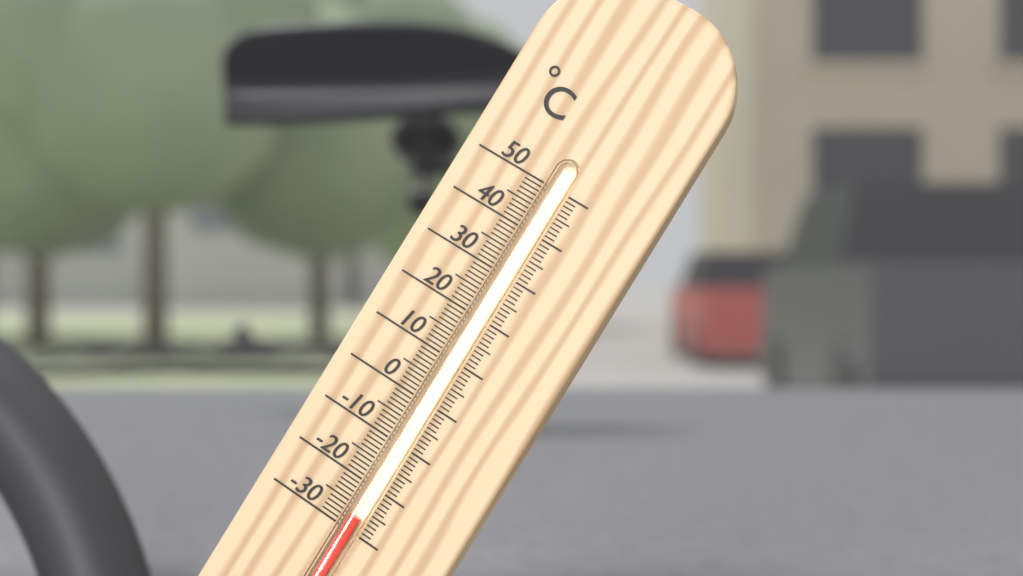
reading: -27 °C
